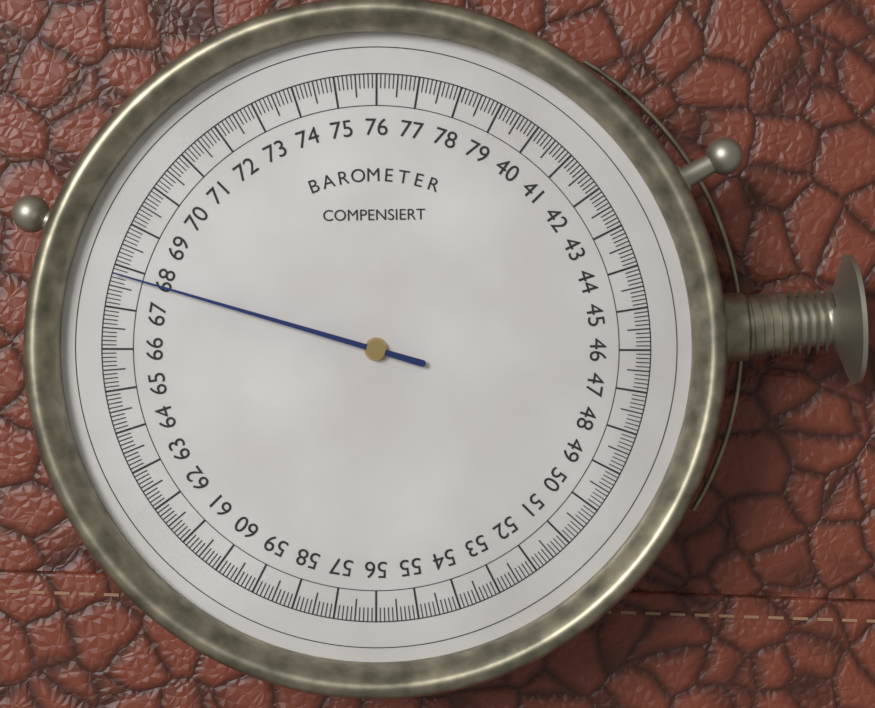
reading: 67.8 (no unit)
